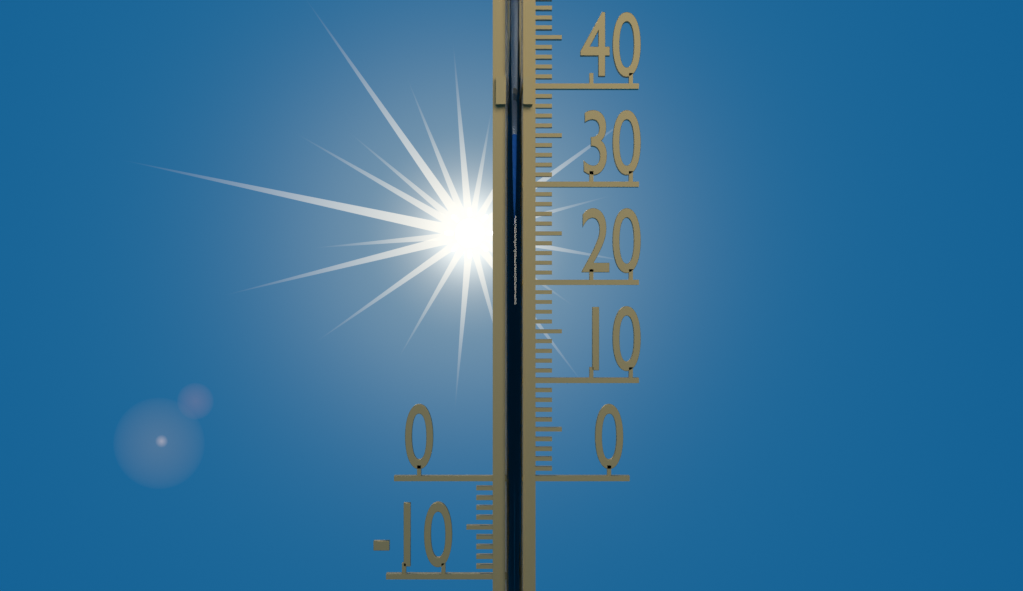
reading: 35 °C
